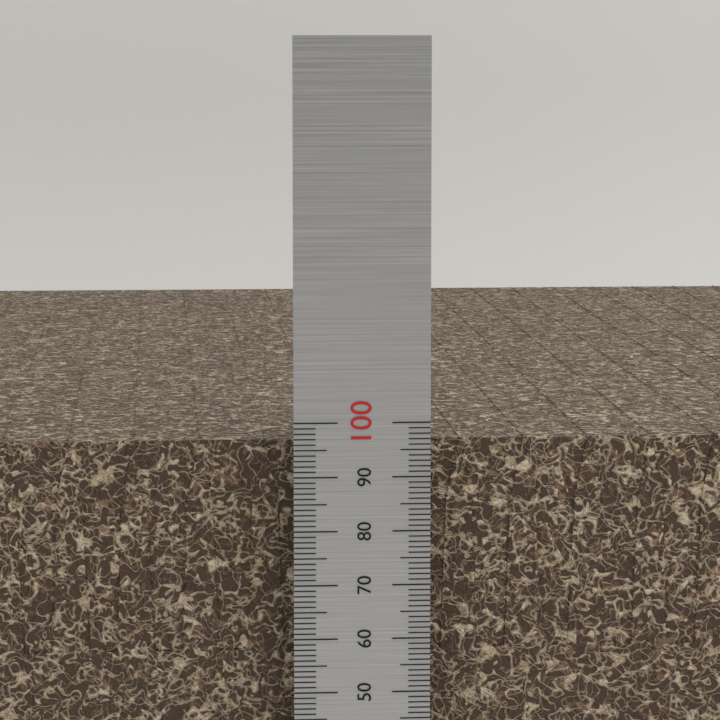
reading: 96 (no unit)
